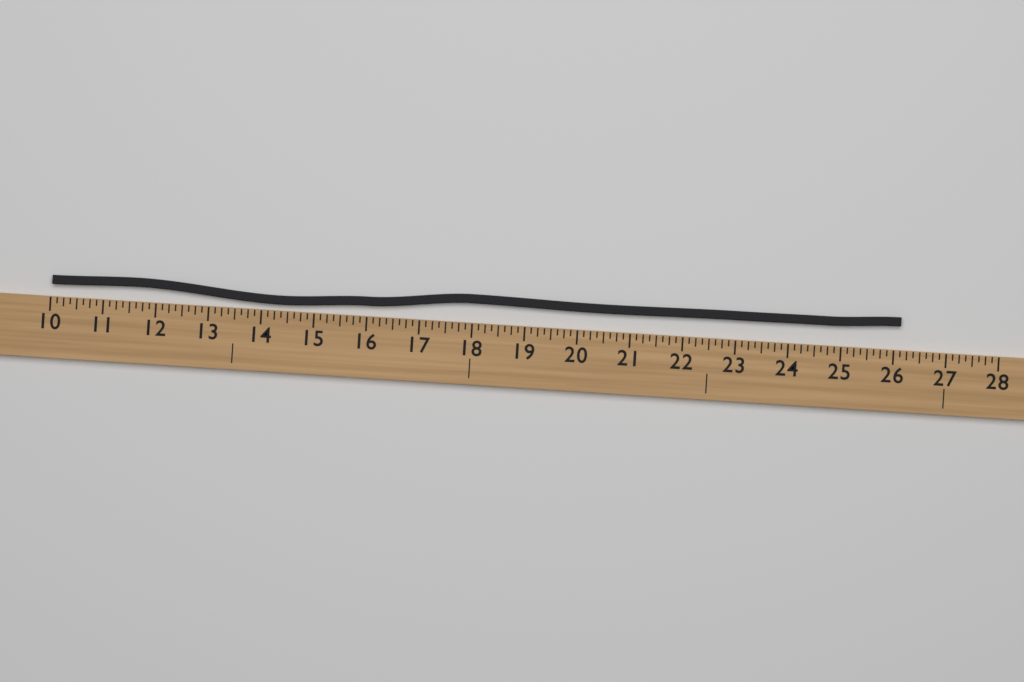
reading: 26.125 (no unit)
